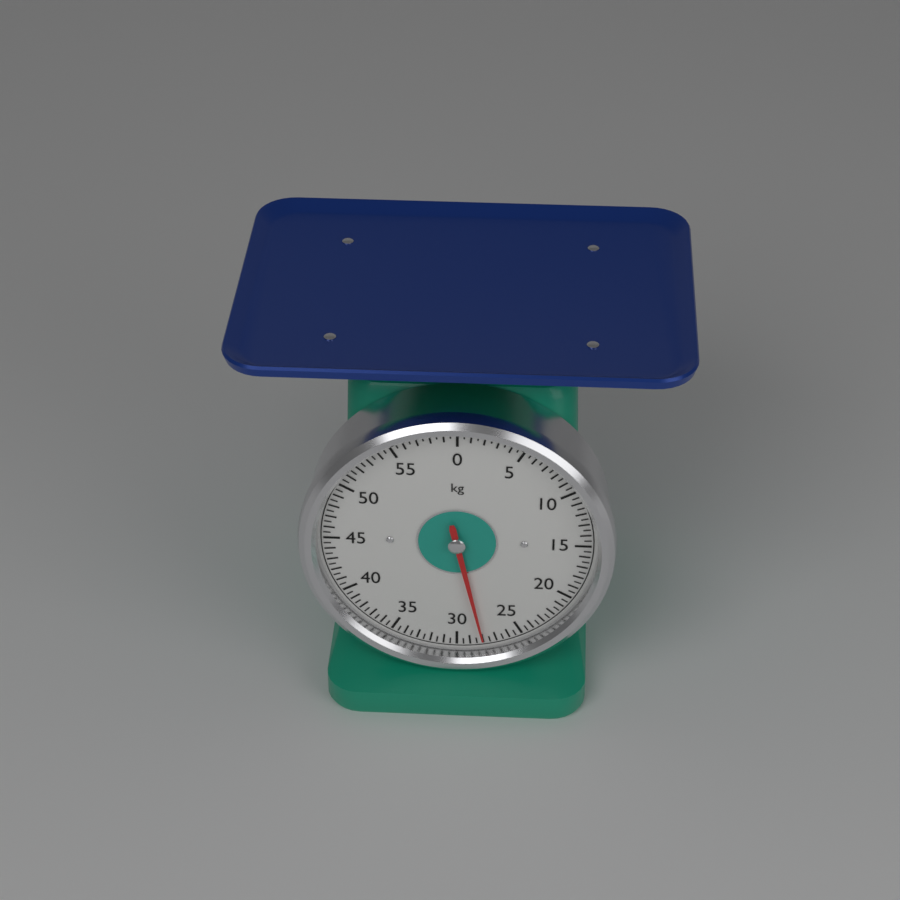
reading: 28.0 kg
